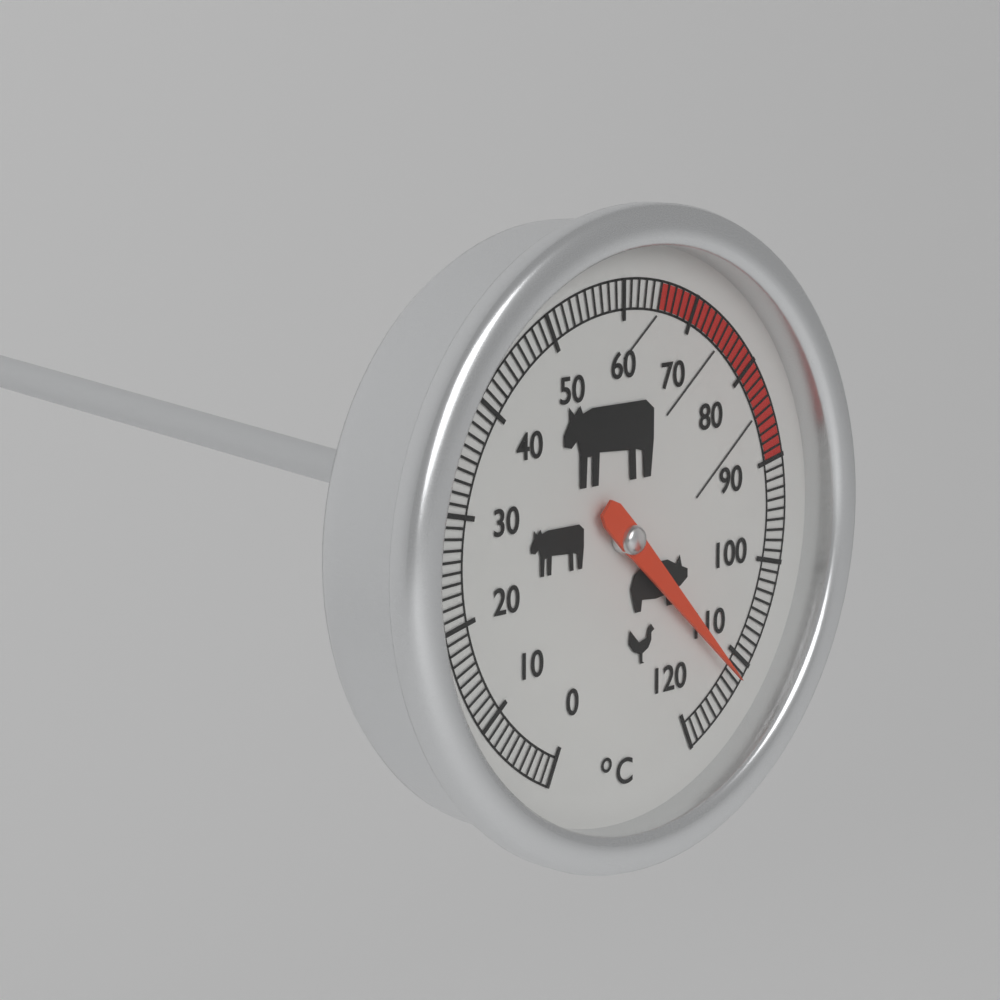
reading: 112 °C
